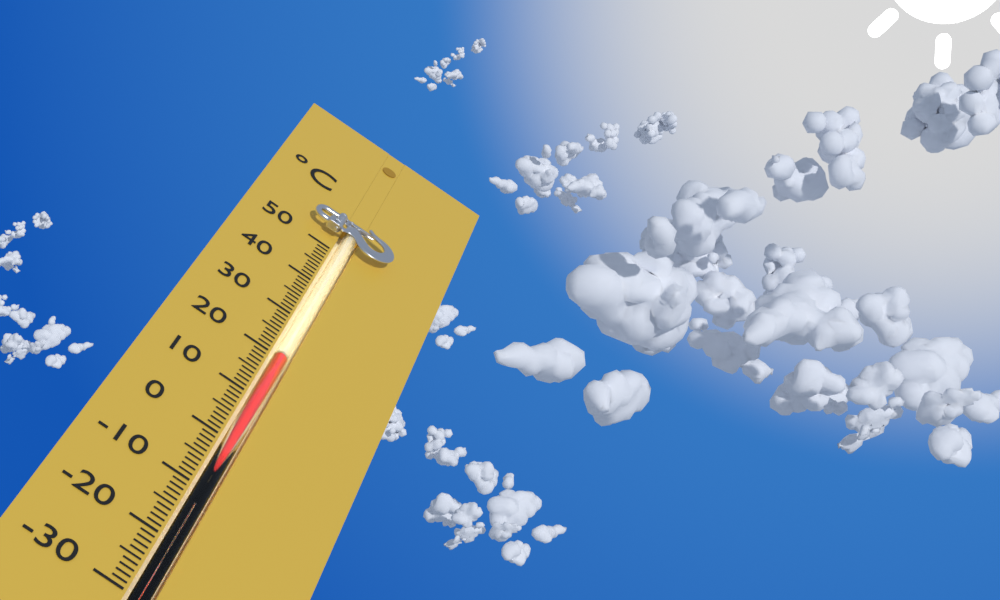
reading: 20 °C
